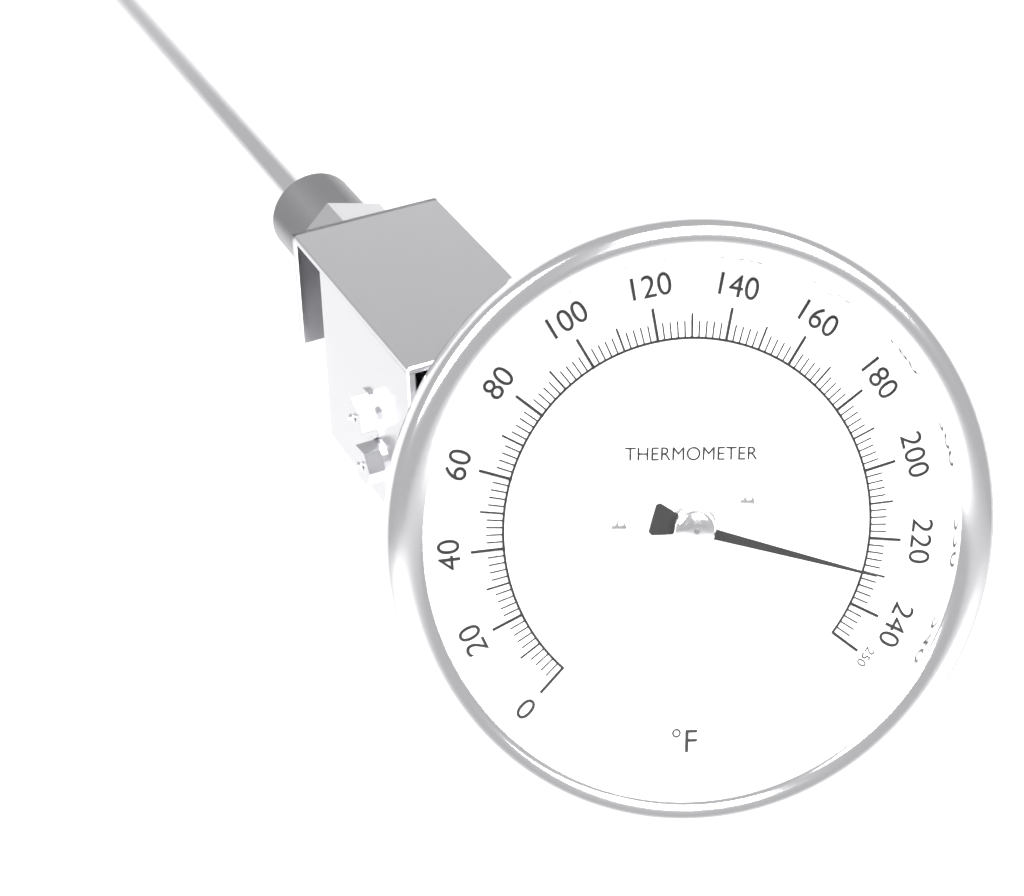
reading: 230 °F
